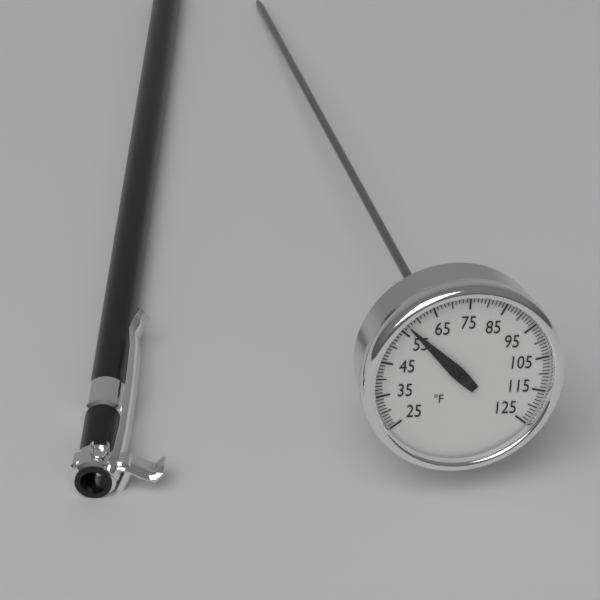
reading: 57 °F
